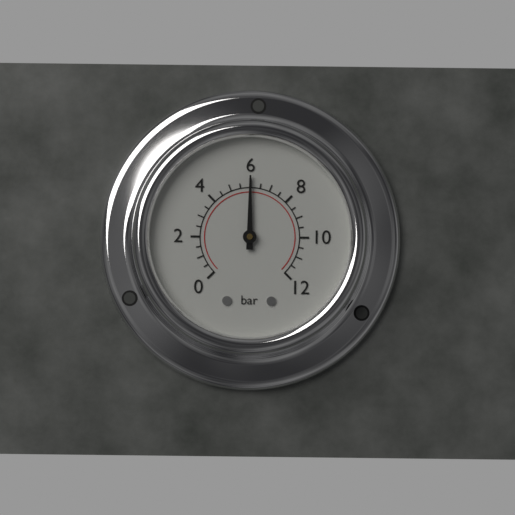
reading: 6.0 bar
